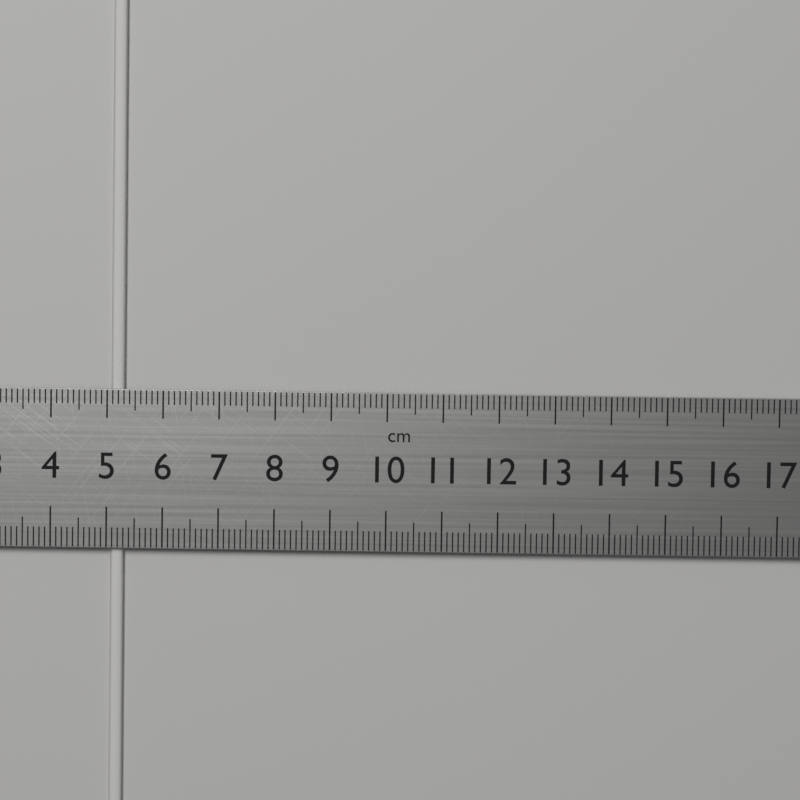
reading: 5.3 cm
